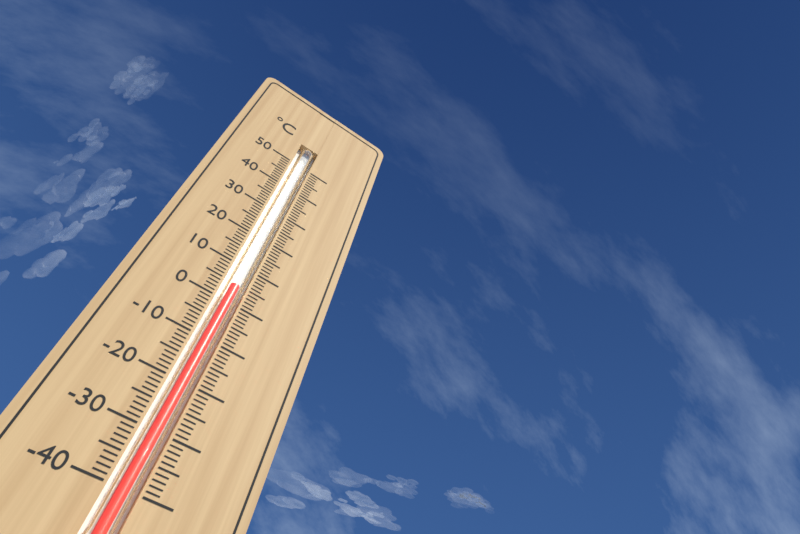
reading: 4 °C
